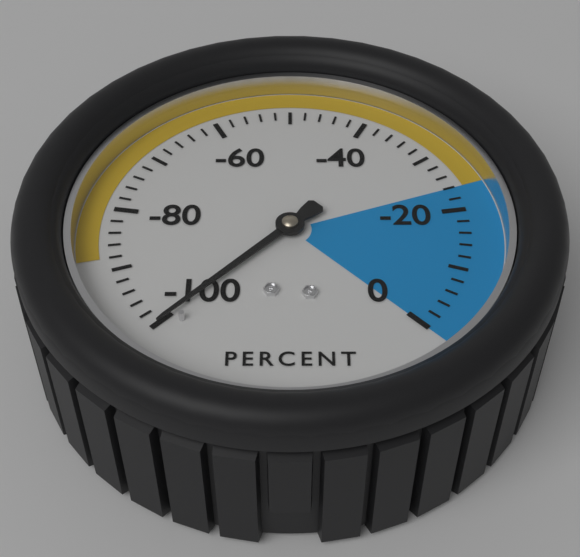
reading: -100 percent
